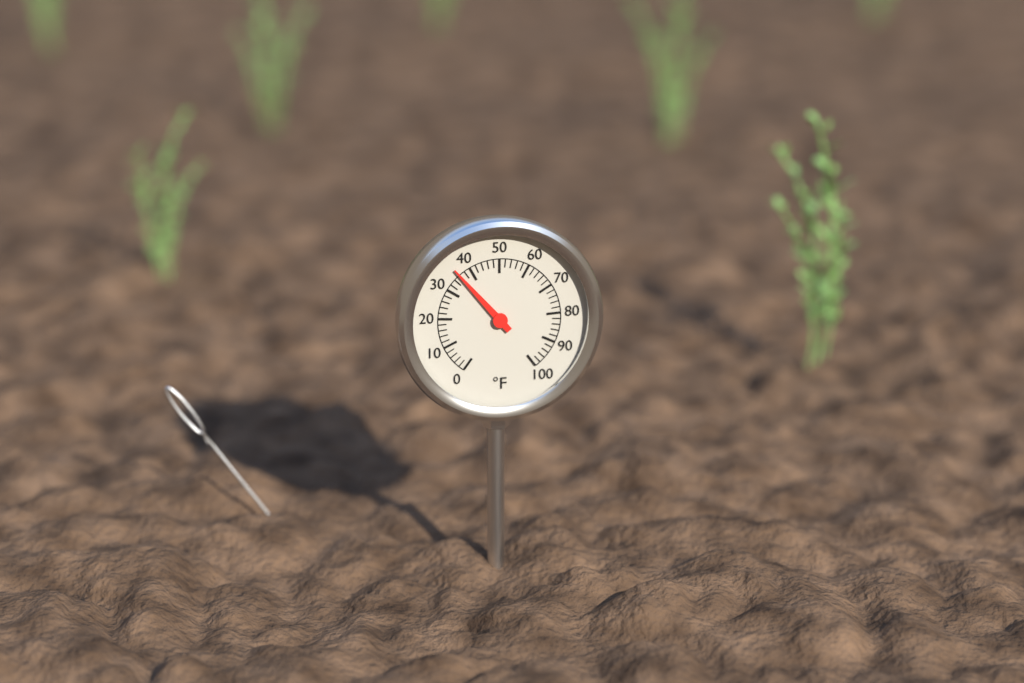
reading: 36 °F
